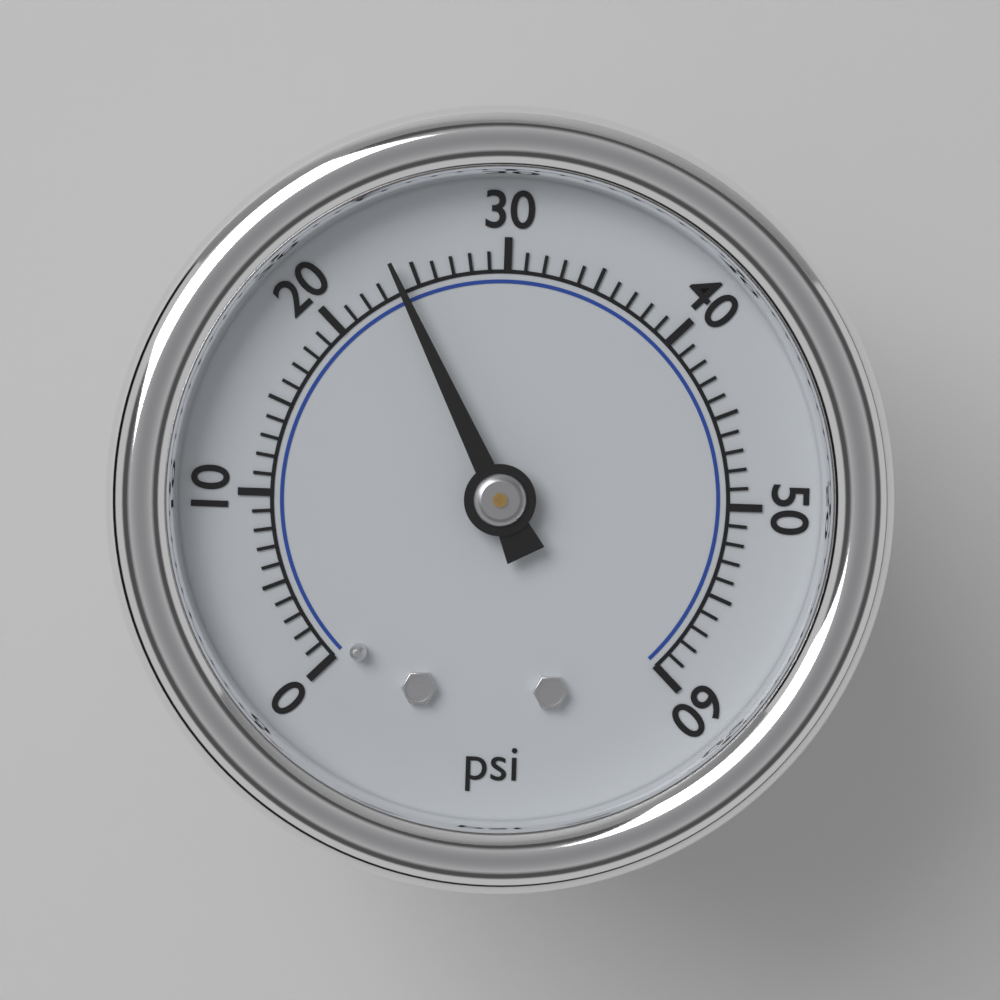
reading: 24 psi
